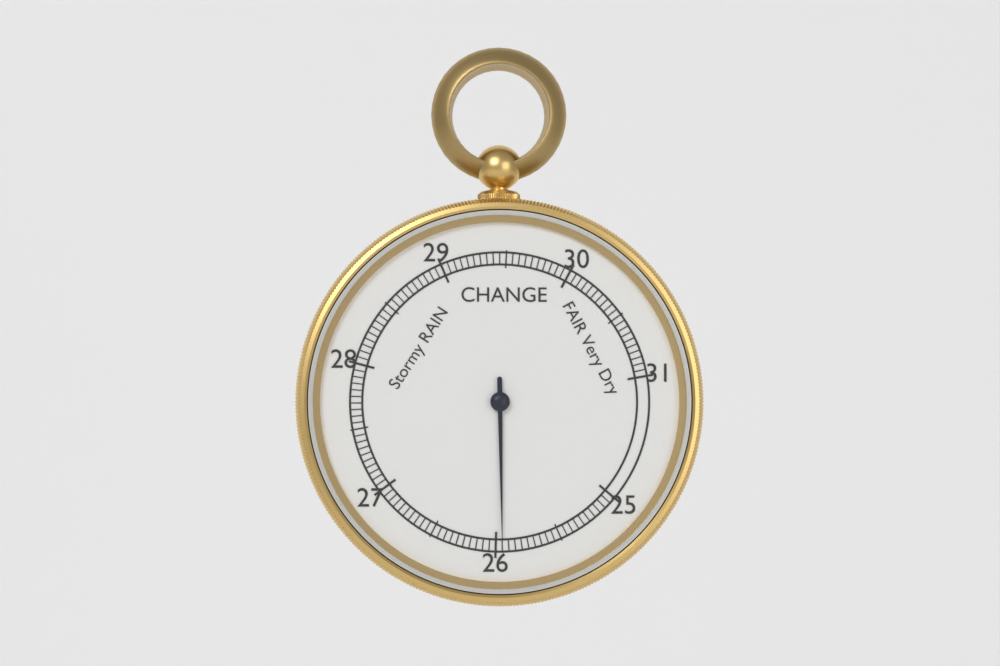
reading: 25.95 inHg
